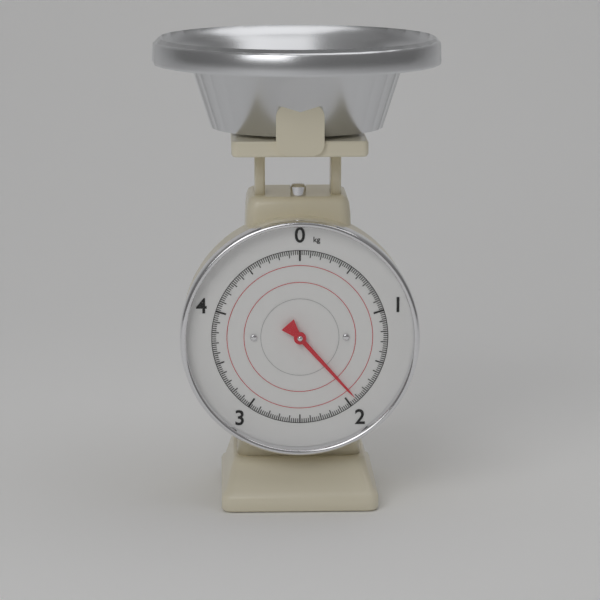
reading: 1.92 kg
